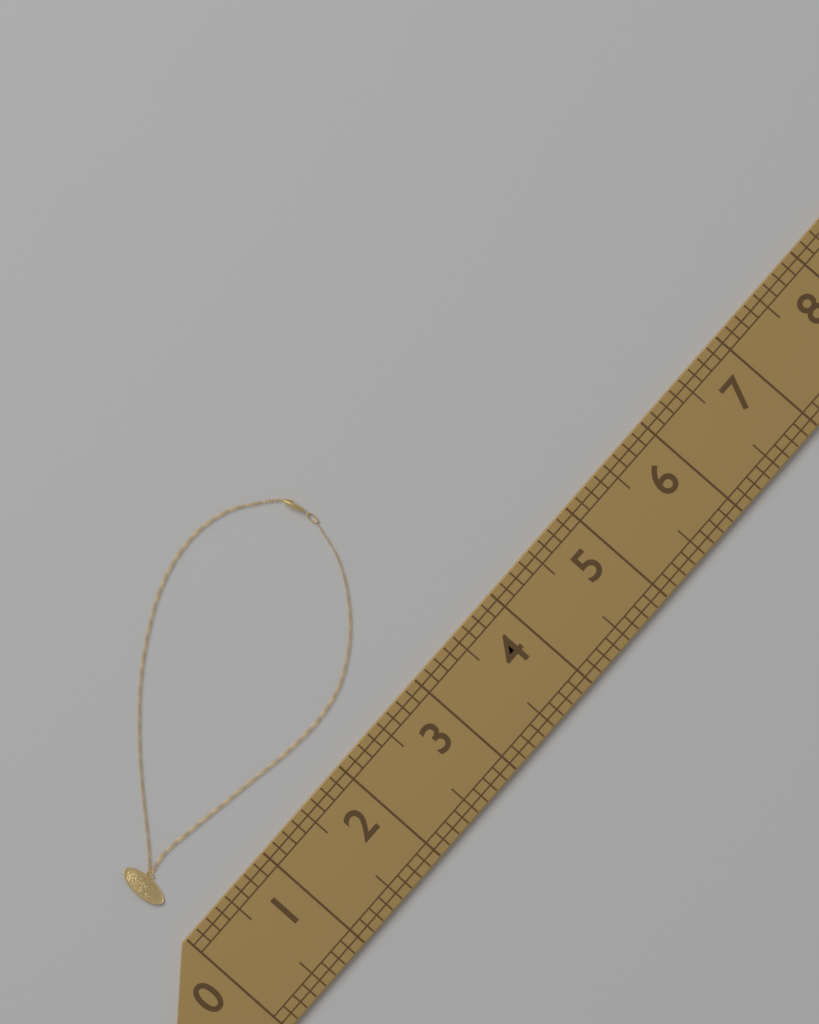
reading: 3.500 (no unit)
